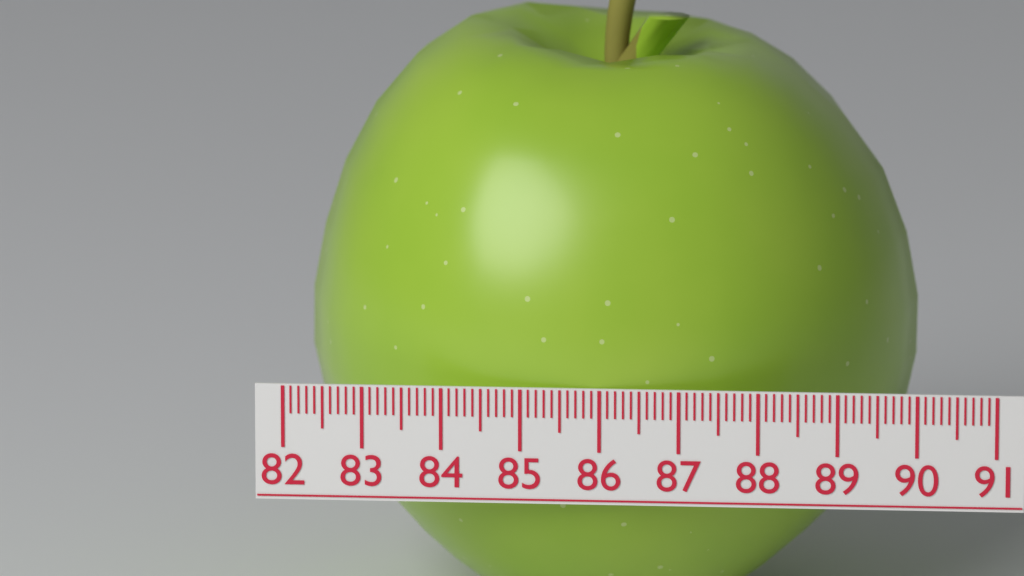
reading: 89.9 (no unit)
